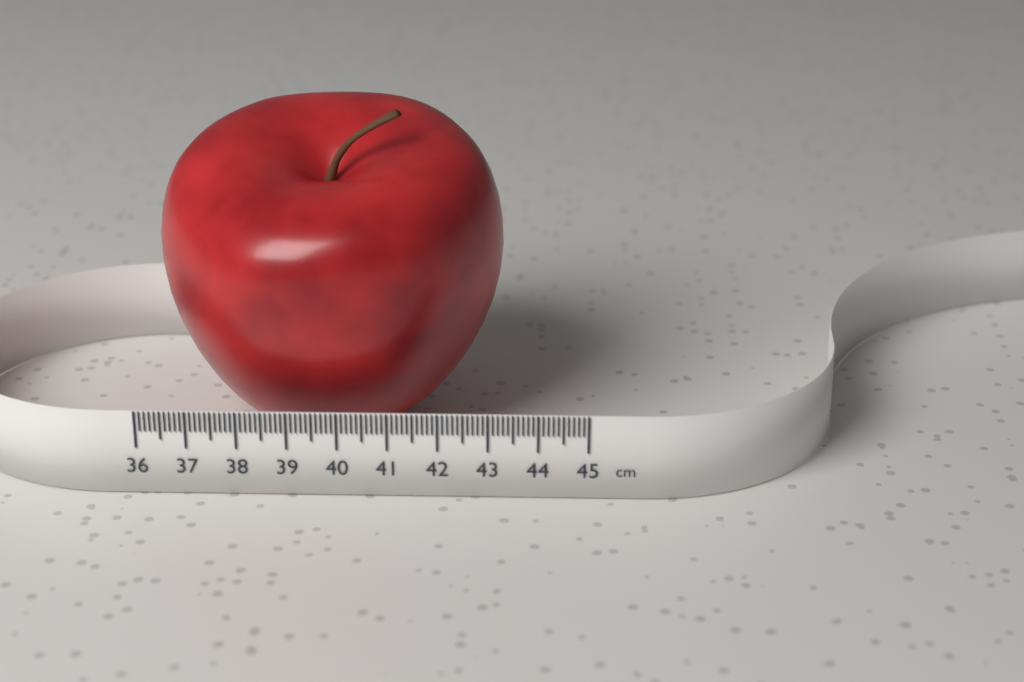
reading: 43.2 cm
